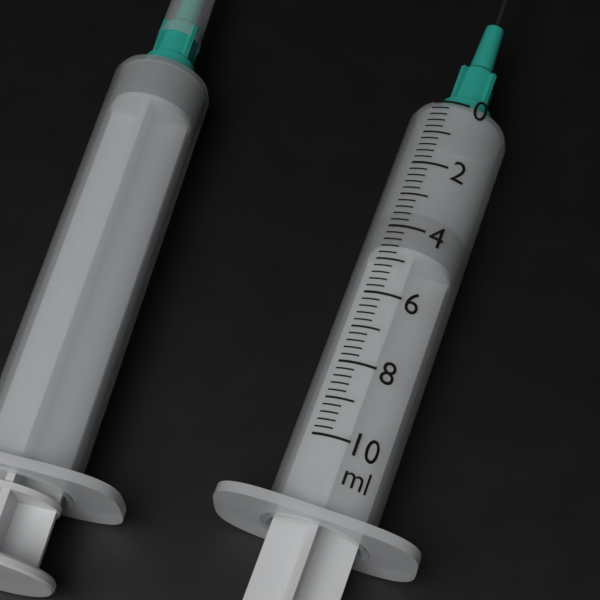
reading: 3.4 ml
